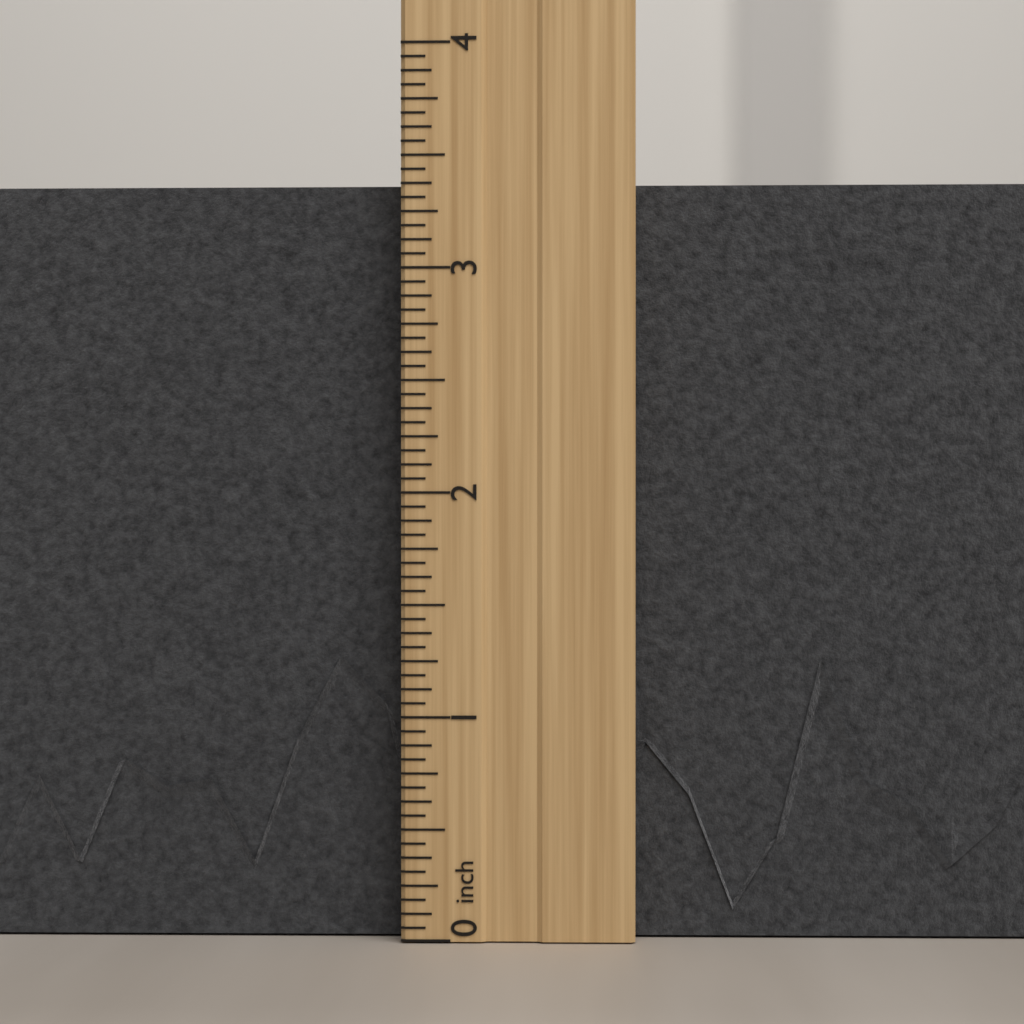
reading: 3.4375 inch
